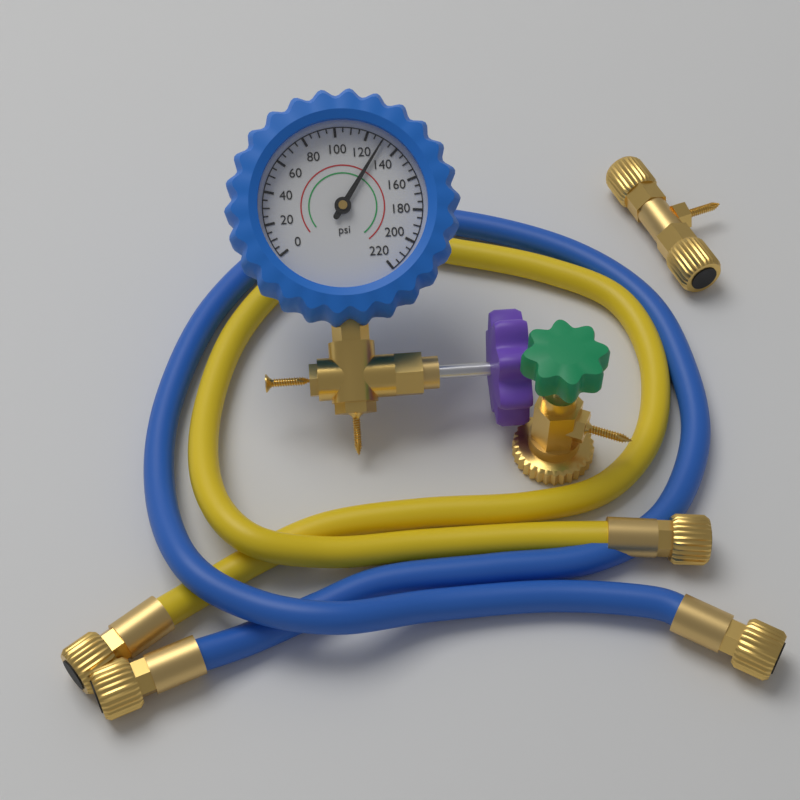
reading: 130 psi
